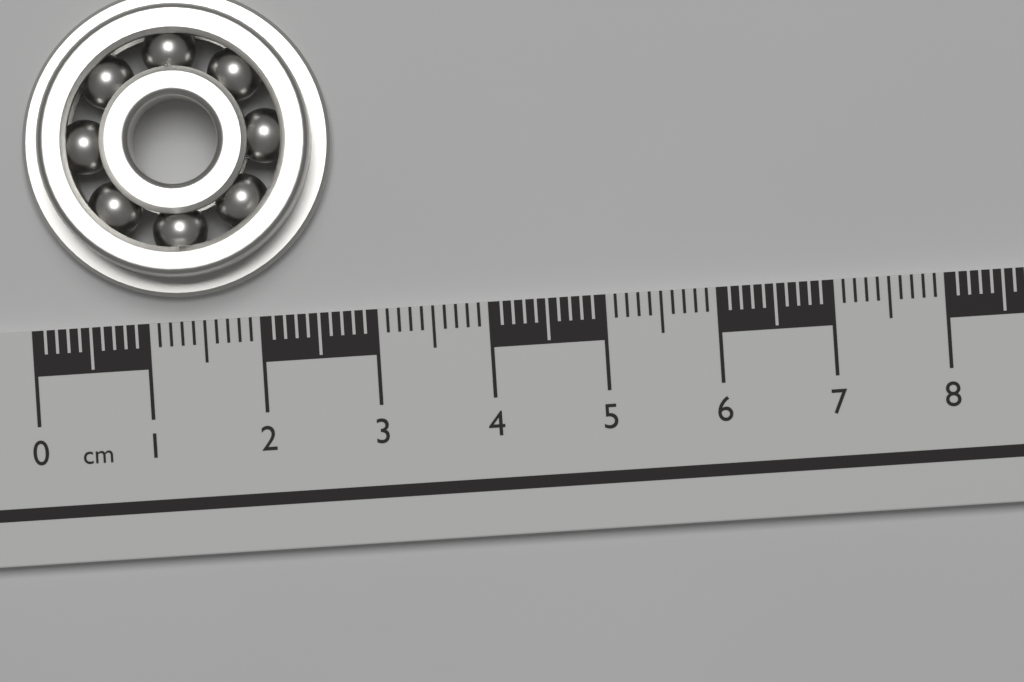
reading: 2.7 cm
